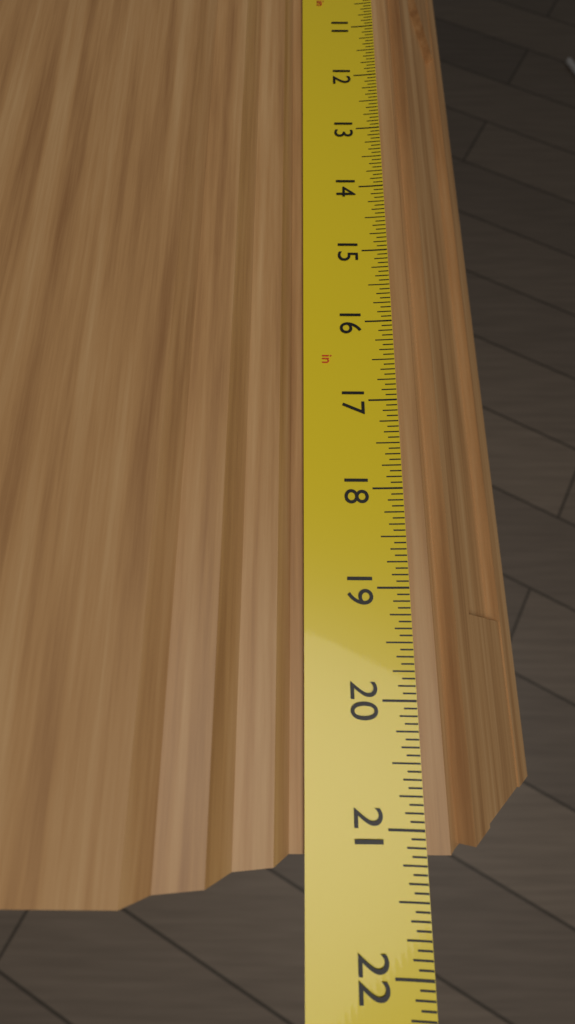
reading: 21.1875 in
